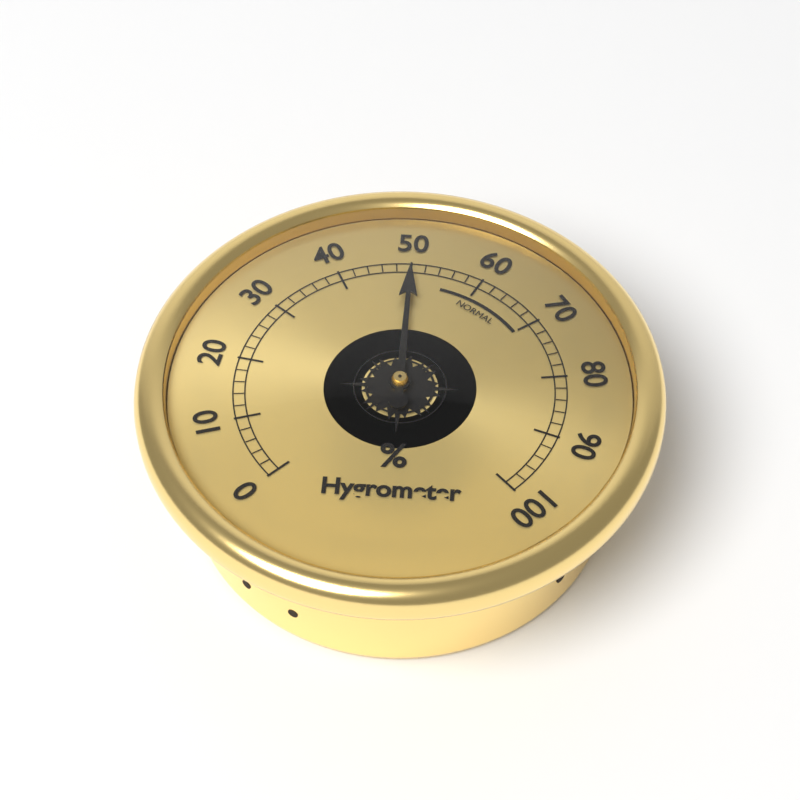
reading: 50 %
